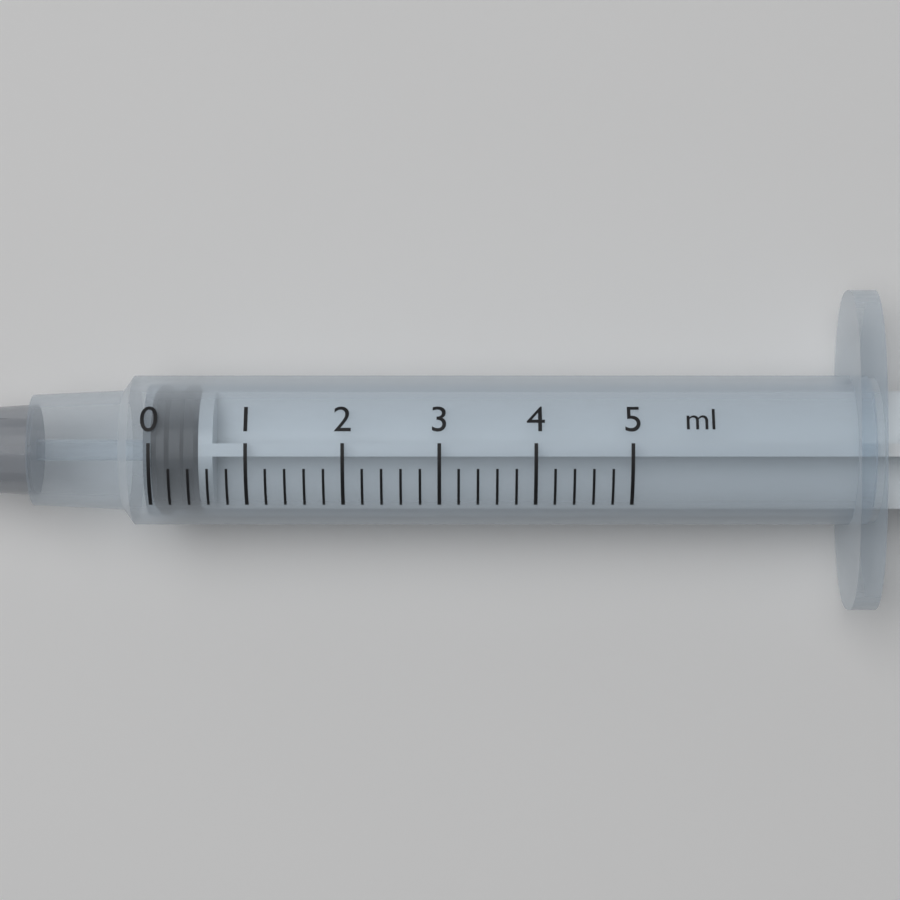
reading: 0.0 ml
